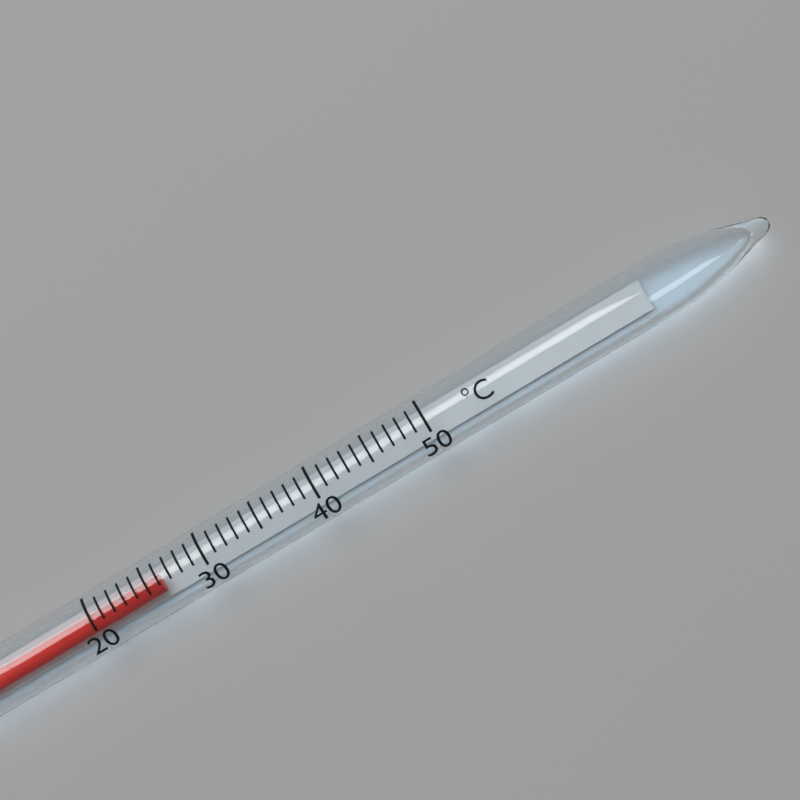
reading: 26 °C
